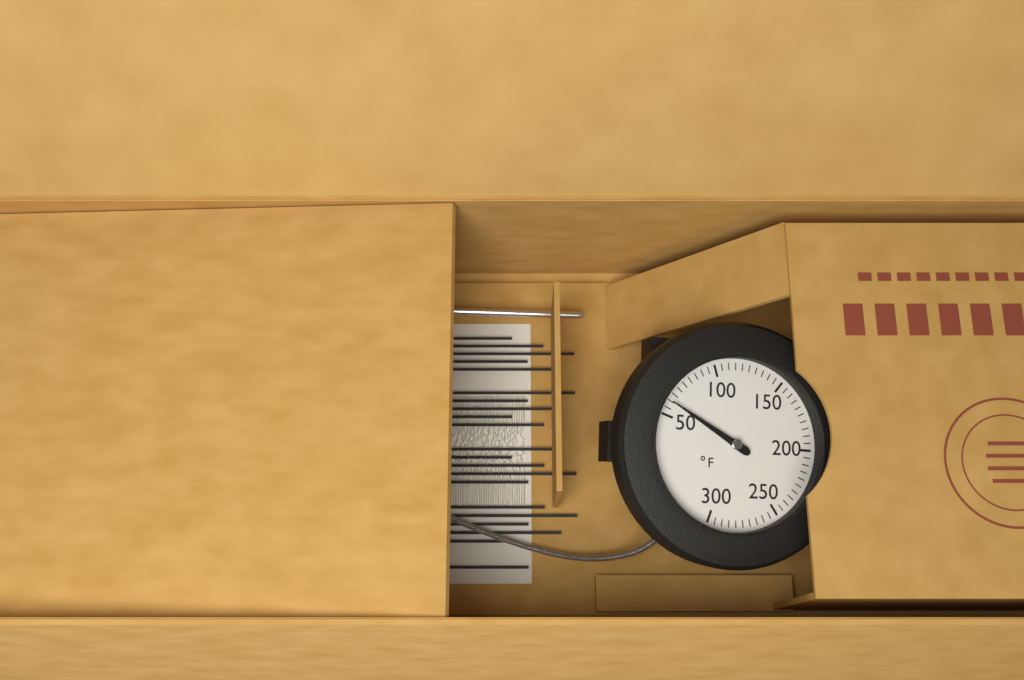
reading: 60 °F
